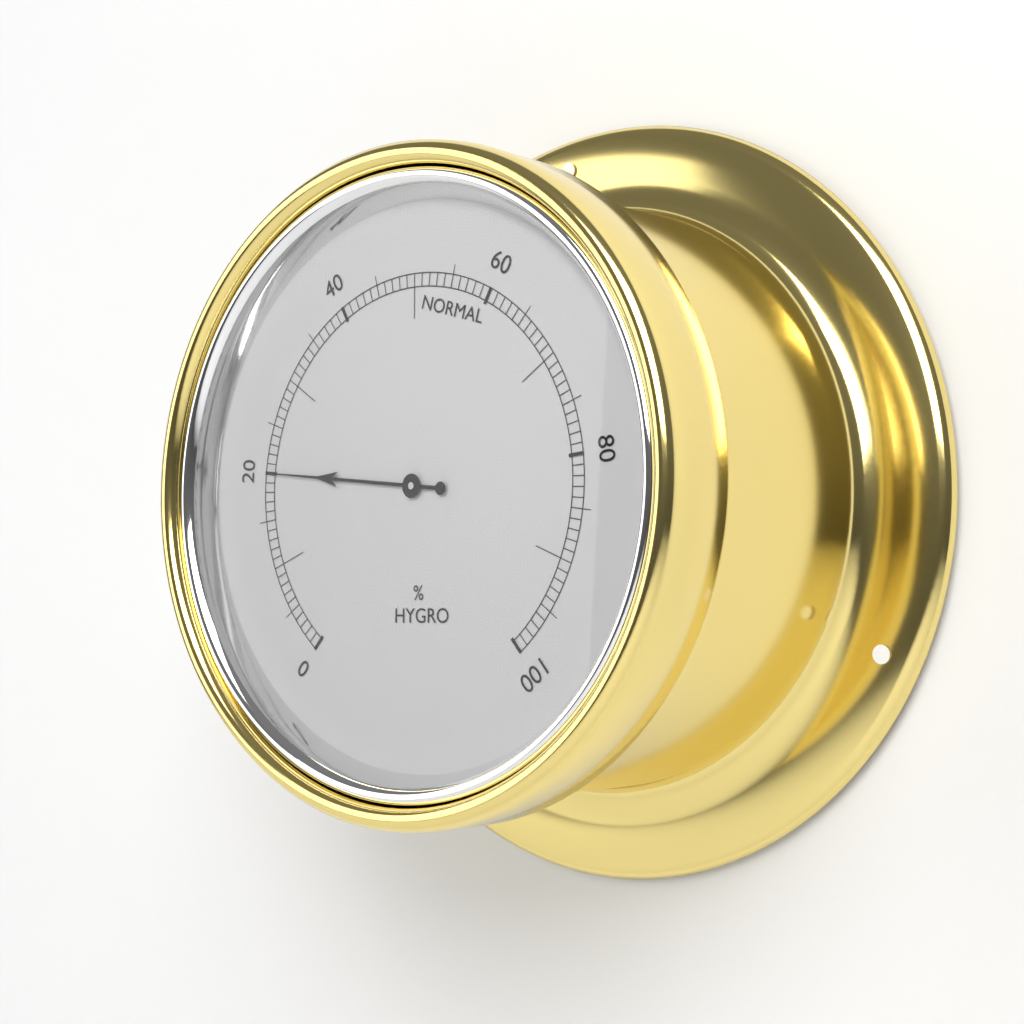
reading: 20 %
